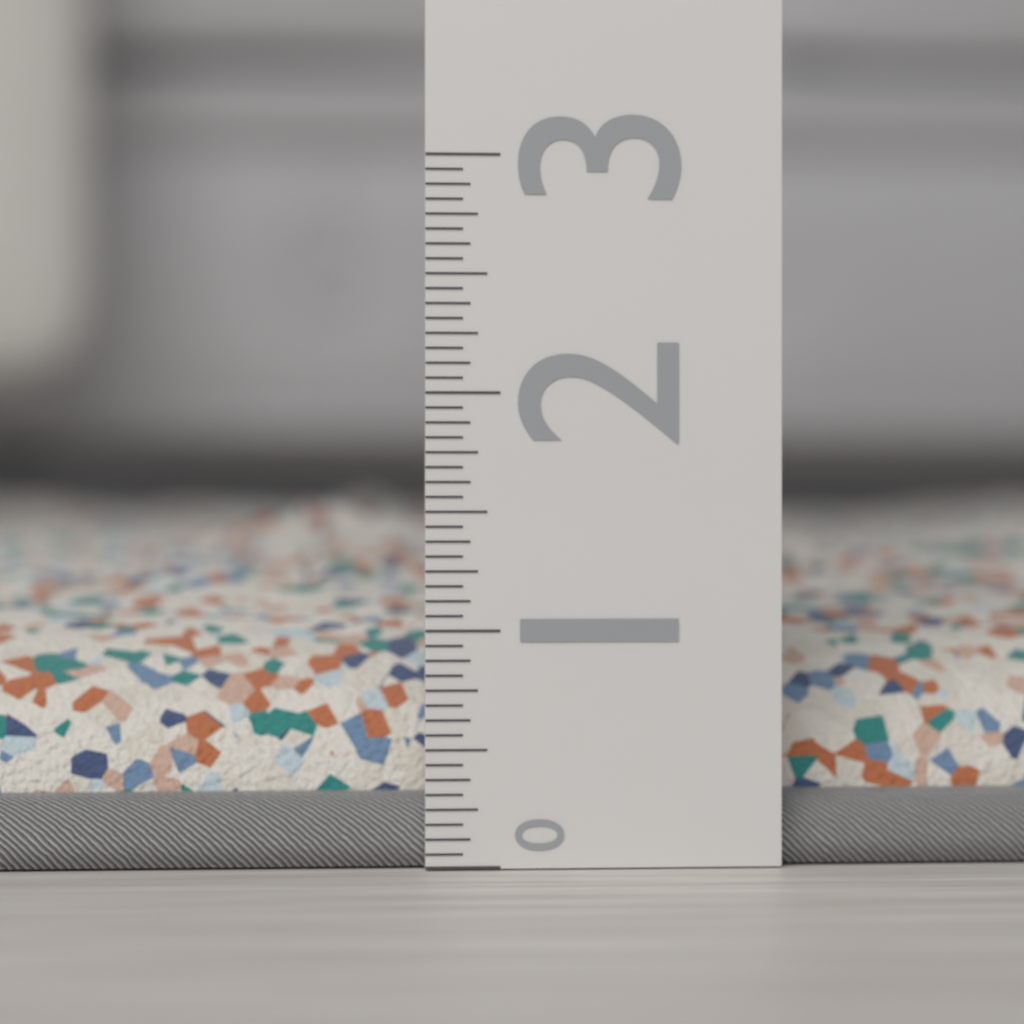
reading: 1.5625 (no unit)
